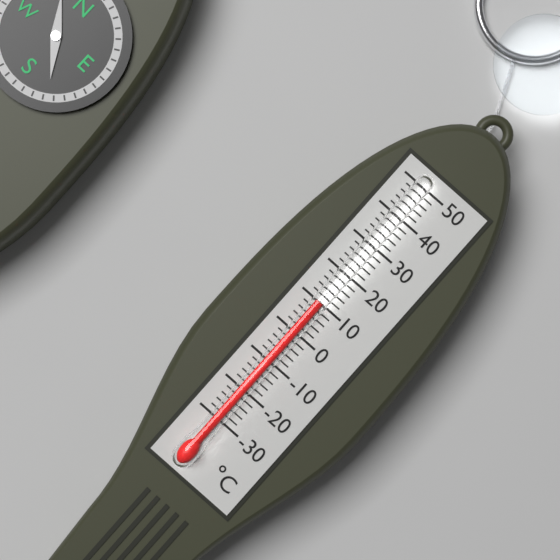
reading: 10 °C
